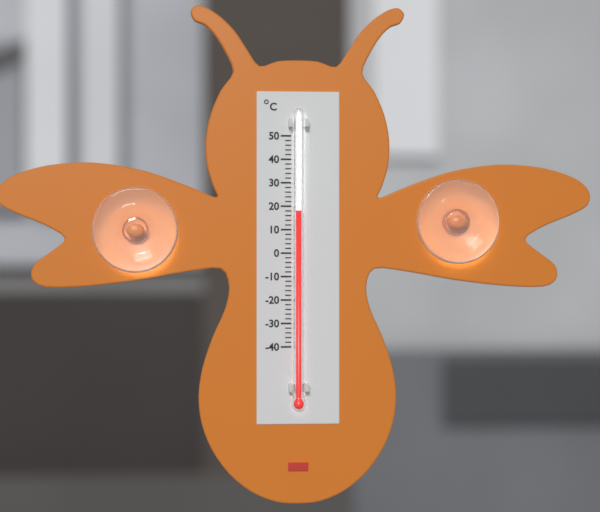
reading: 18 °C
